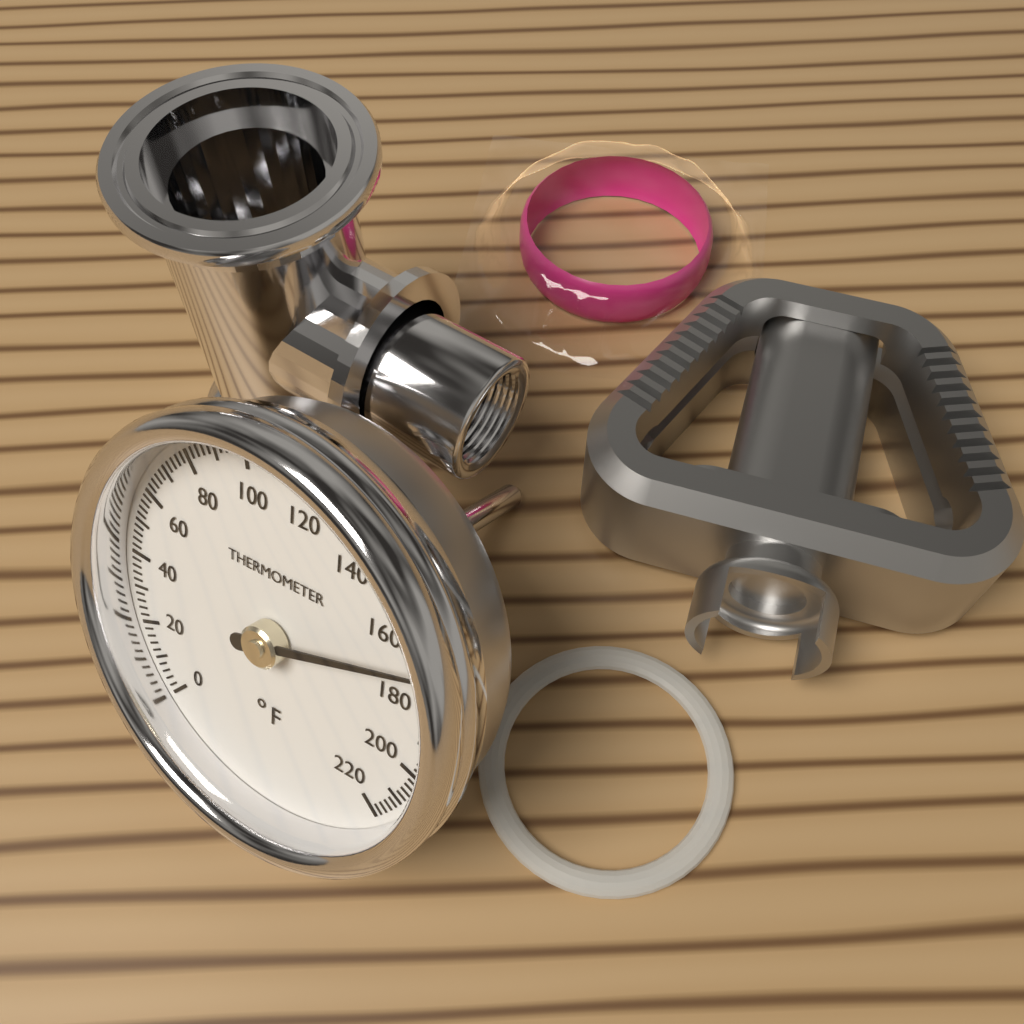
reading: 170 °F
